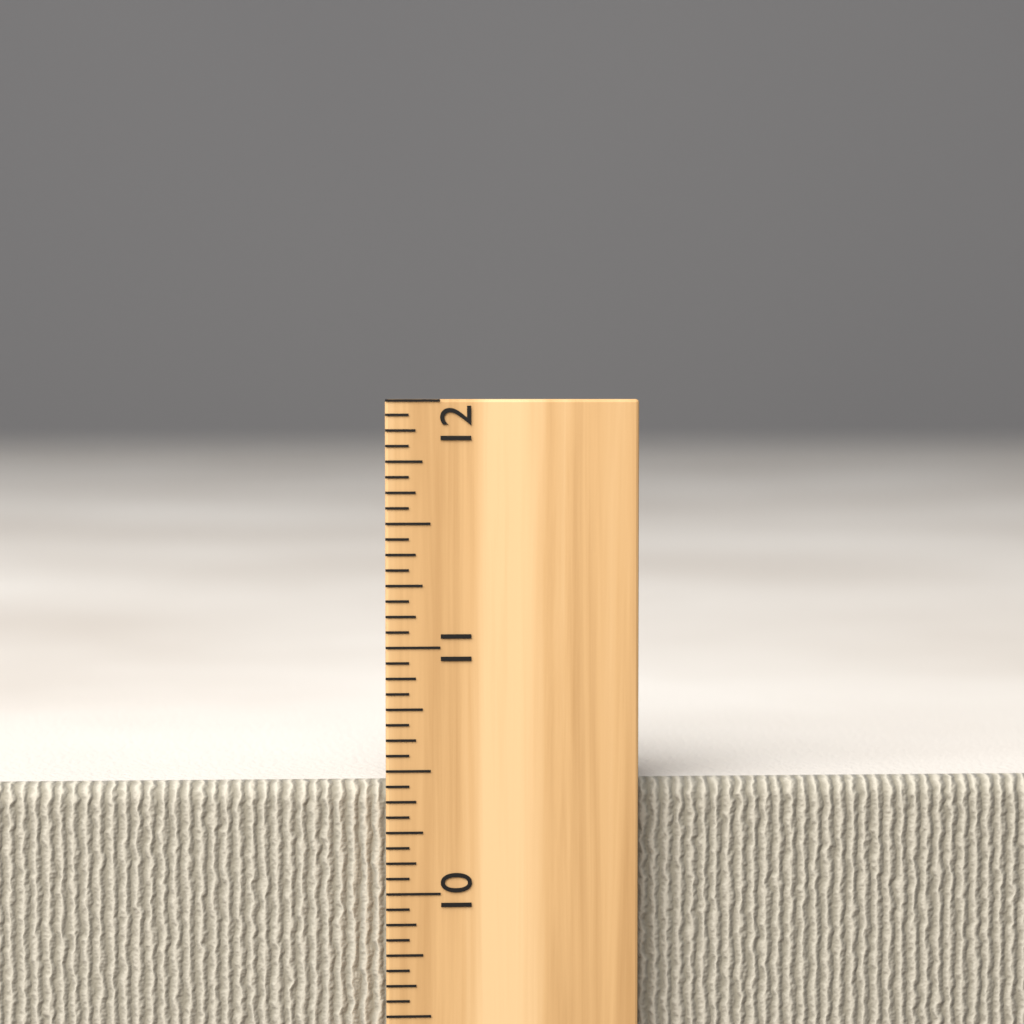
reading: 10.4375 inch
